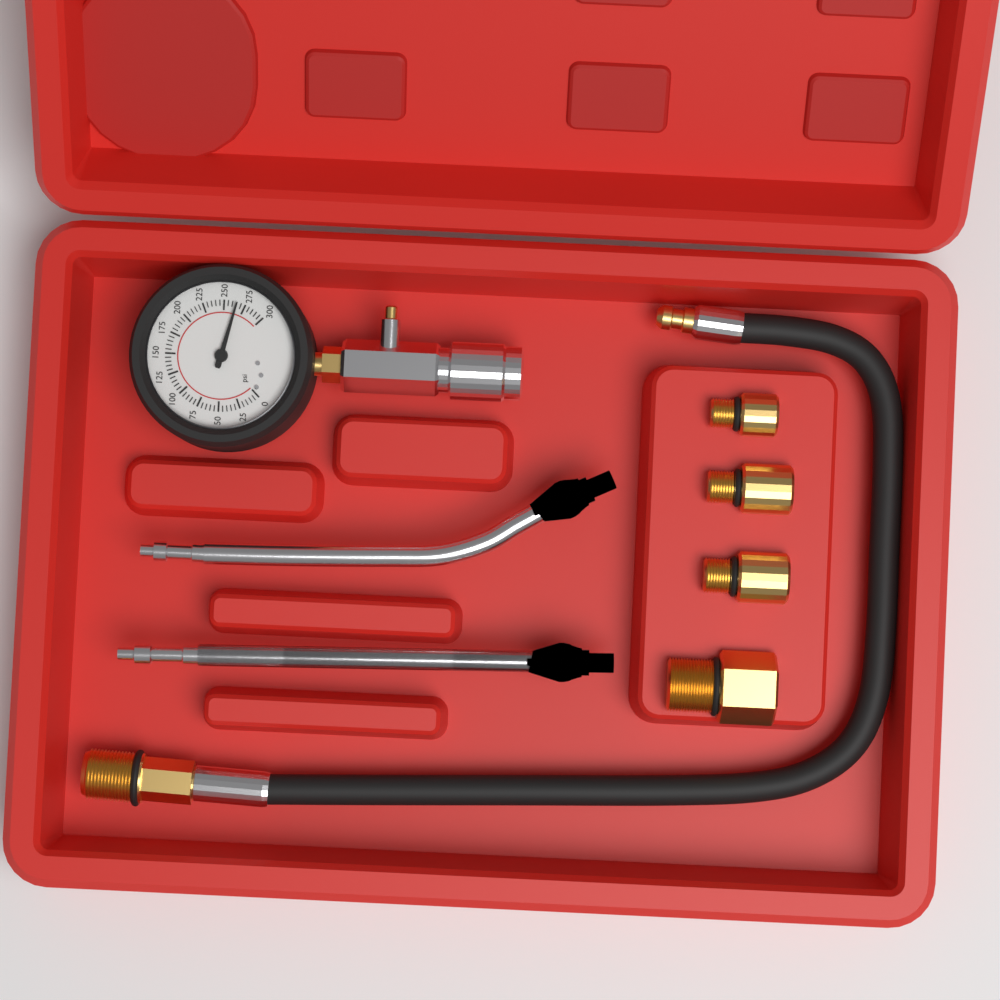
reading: 265 psi
